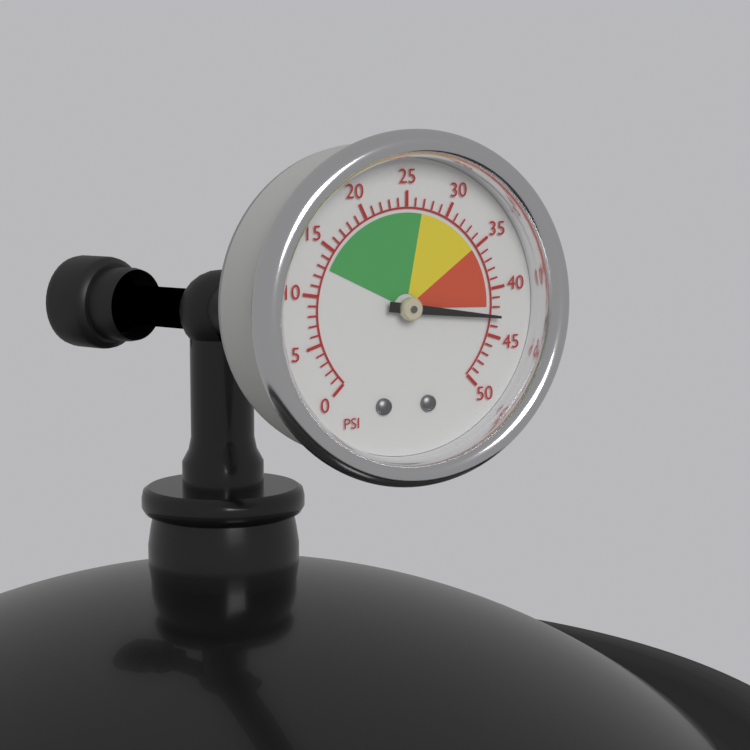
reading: 43 psi
